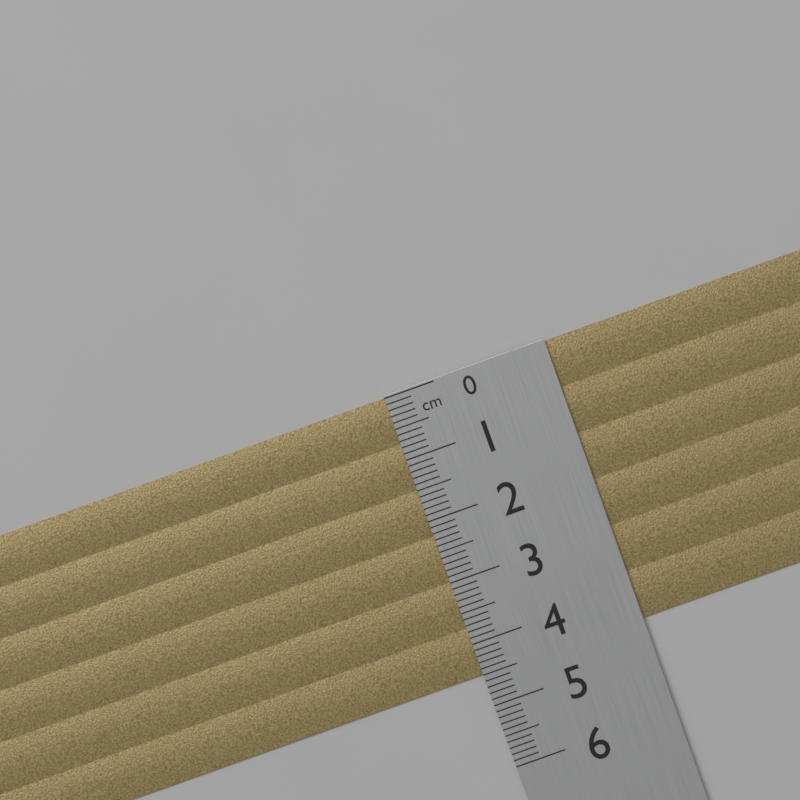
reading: 4.5 cm
